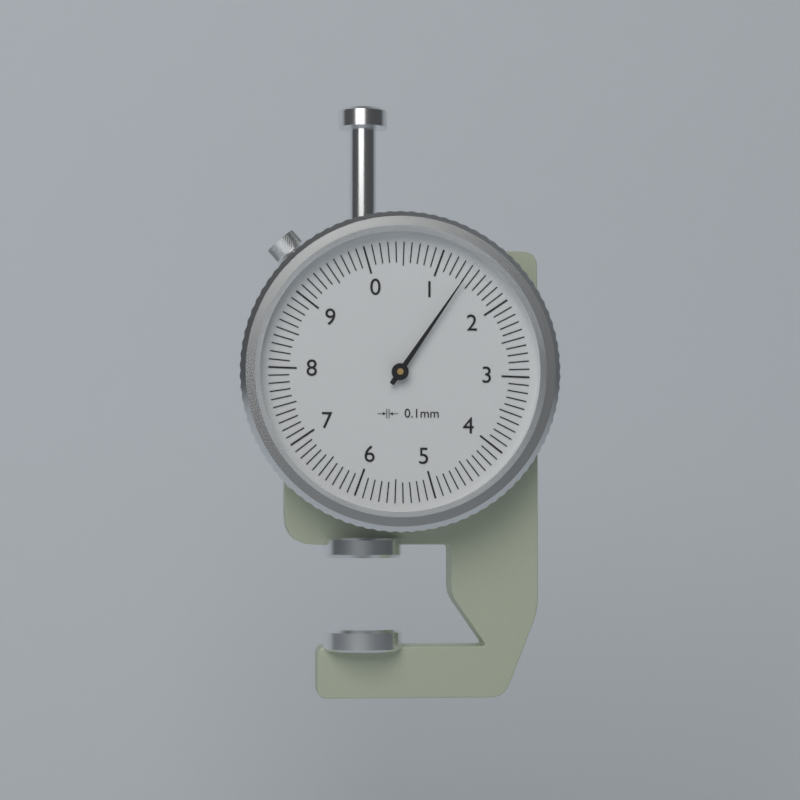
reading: 1.4 mm
